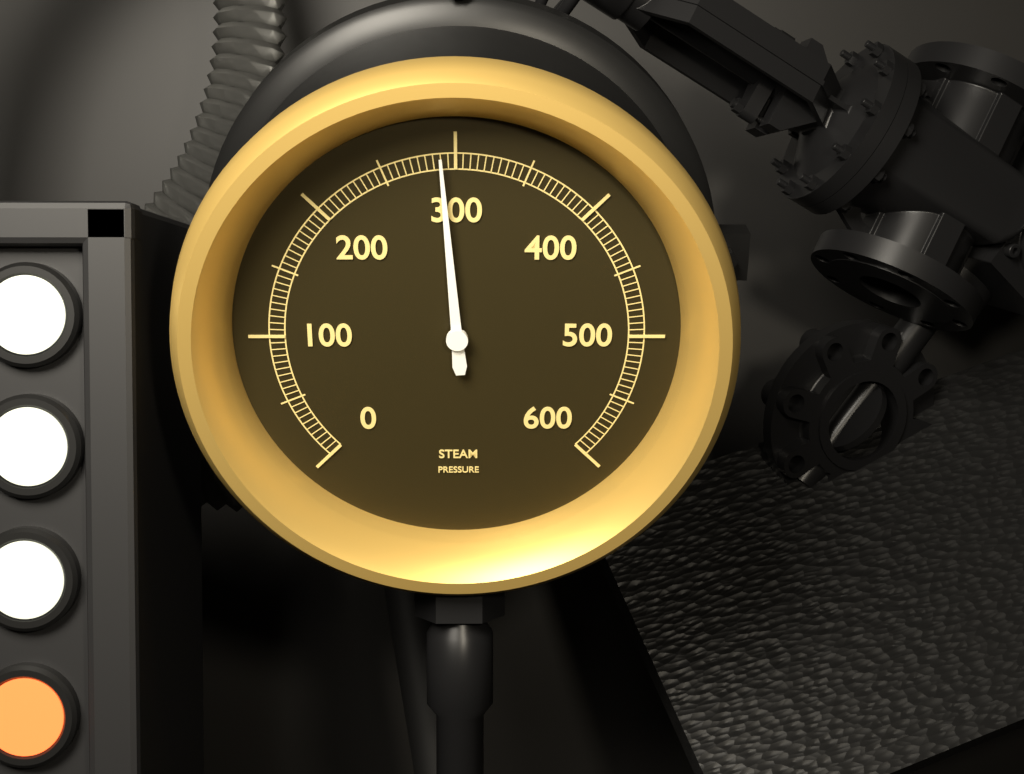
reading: 290 (no unit)
